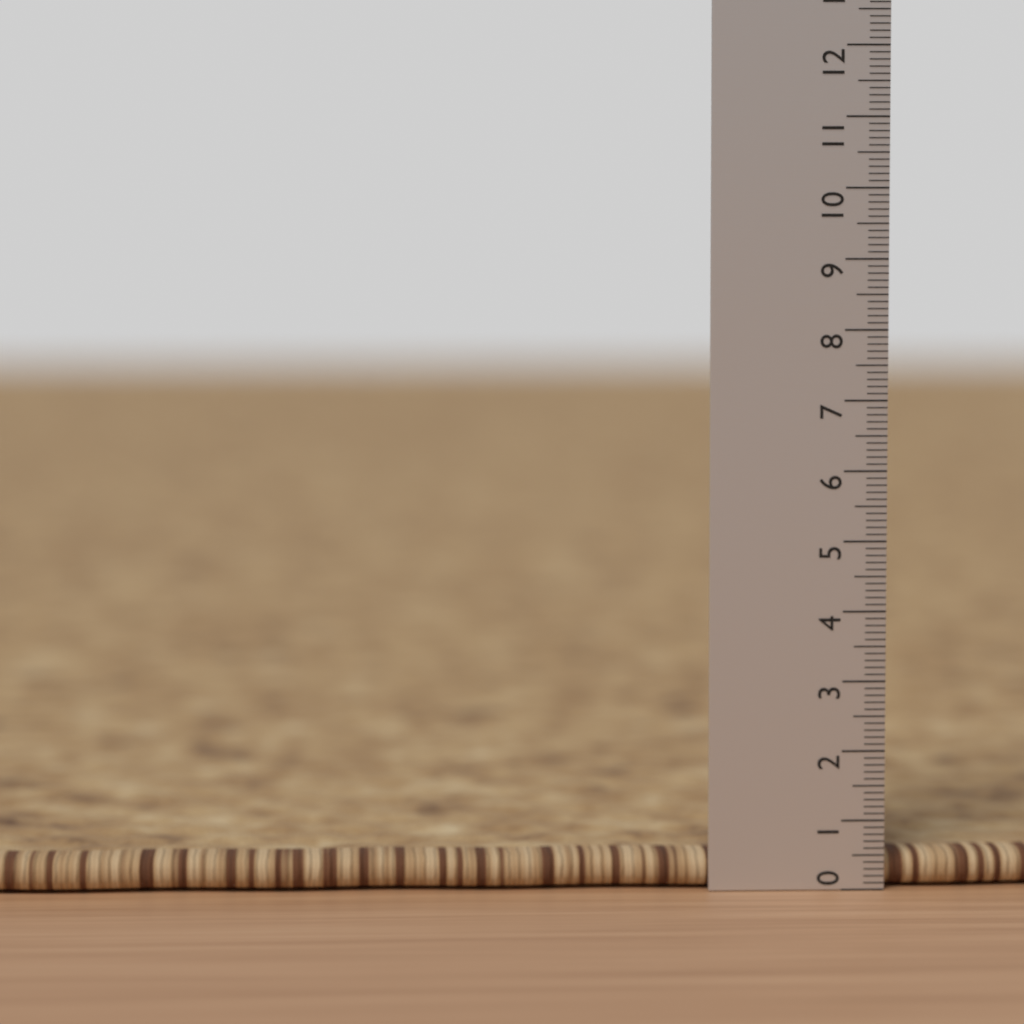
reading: 0.5 (no unit)
